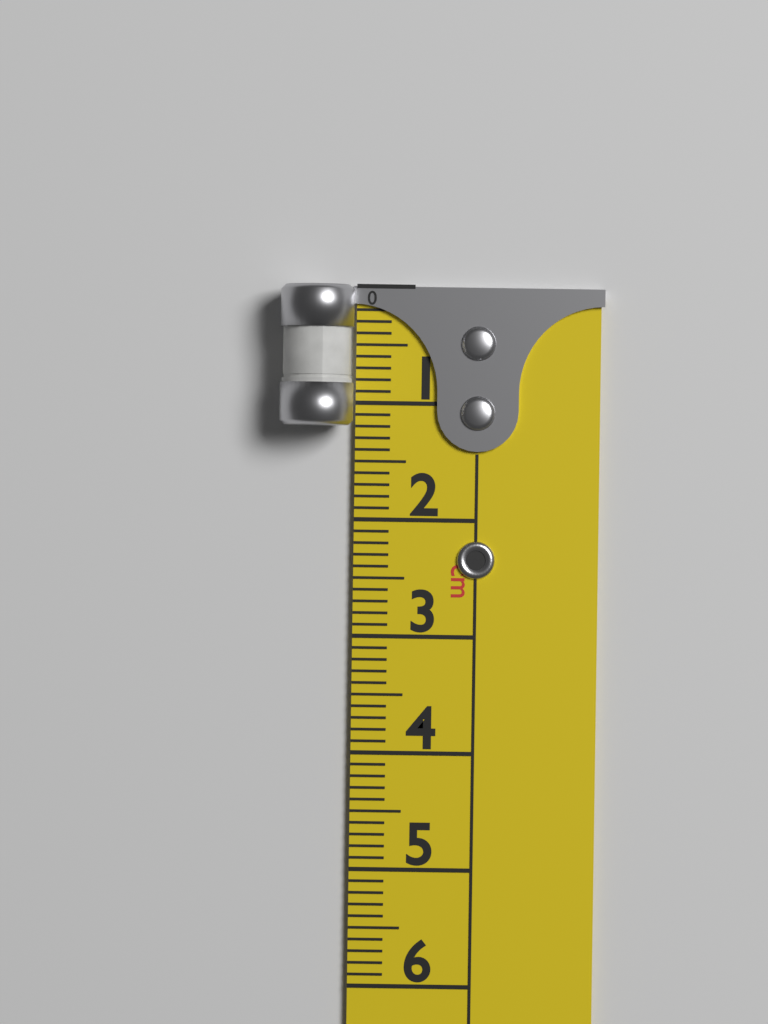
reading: 1.2 cm
